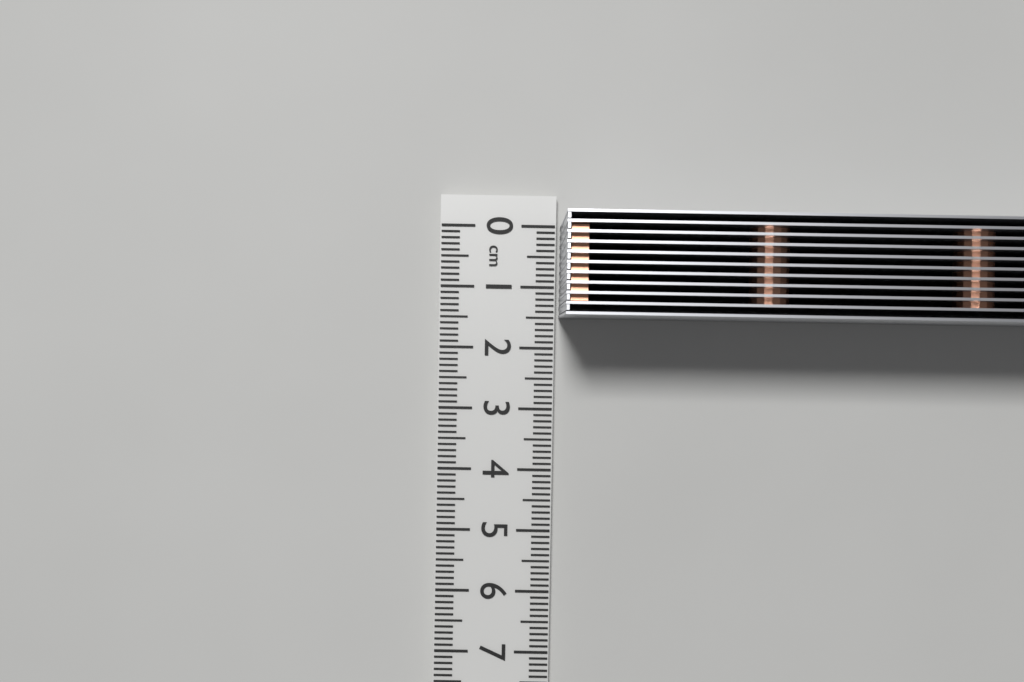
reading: 1.5 cm
